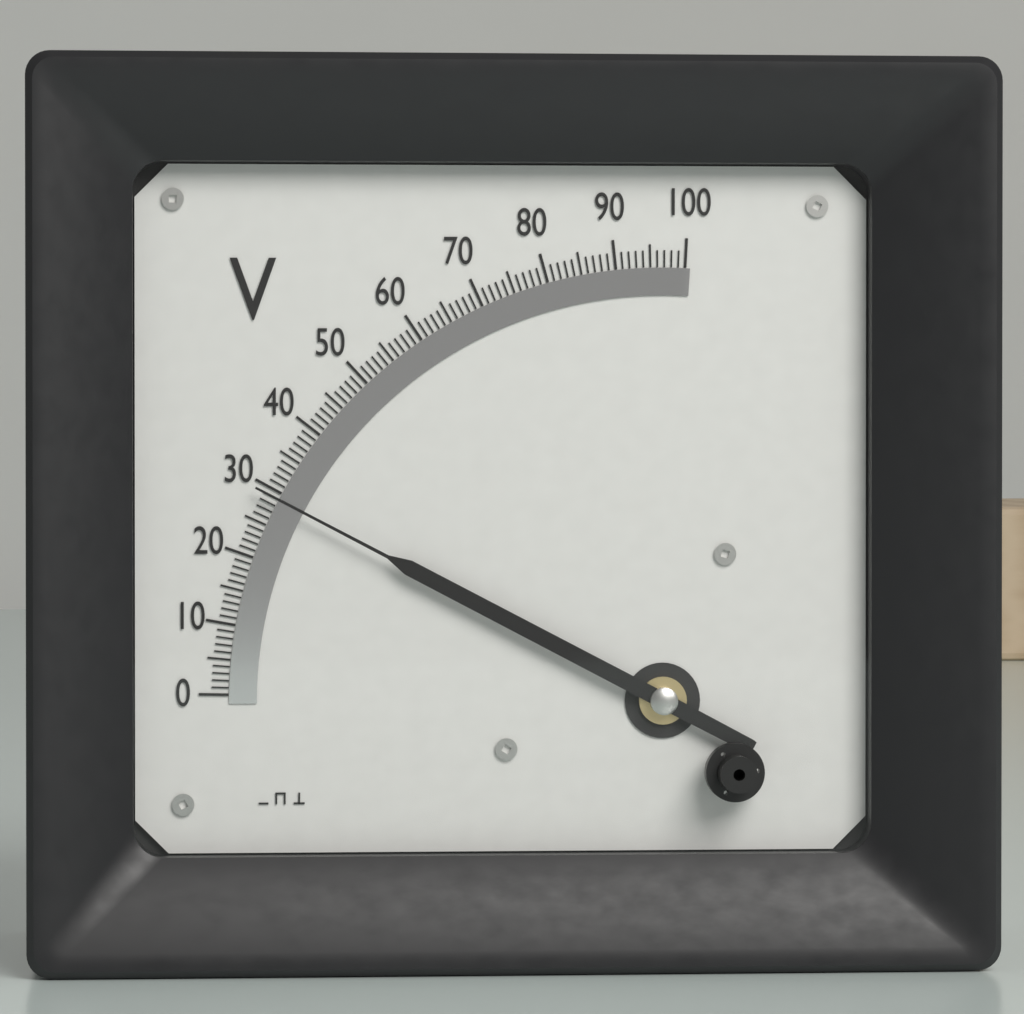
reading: 29 V
